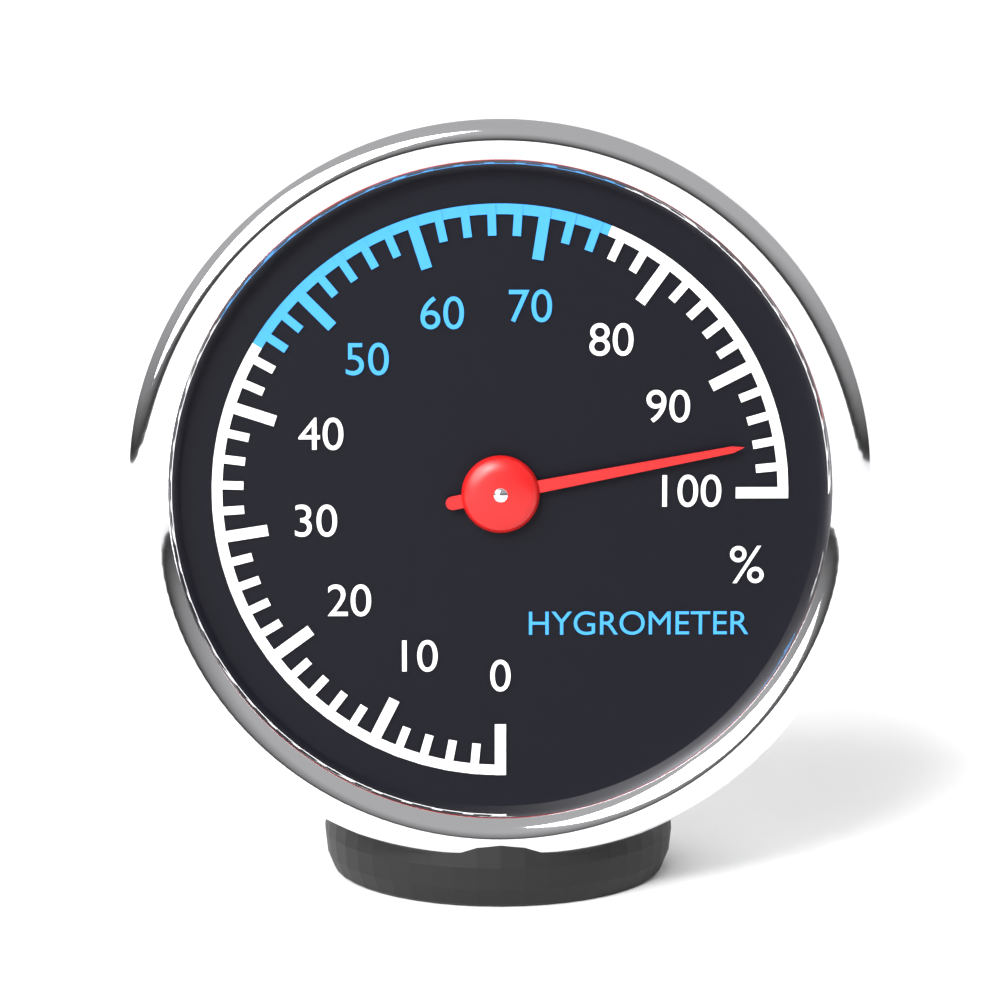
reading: 96 %
